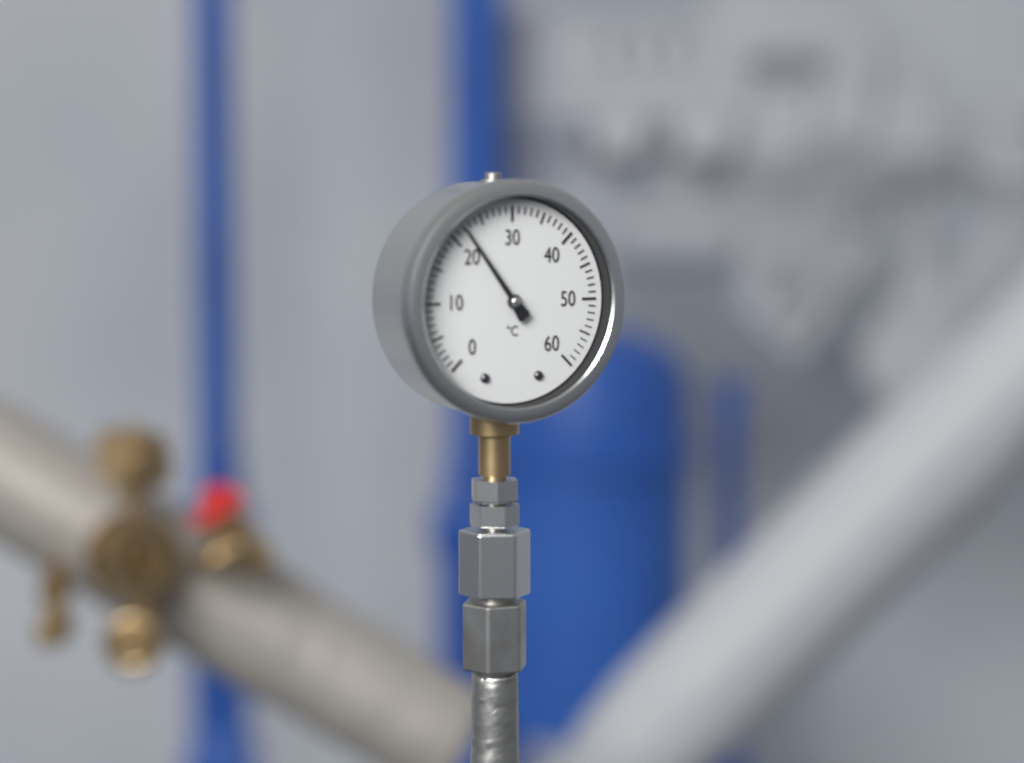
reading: 22 °C
